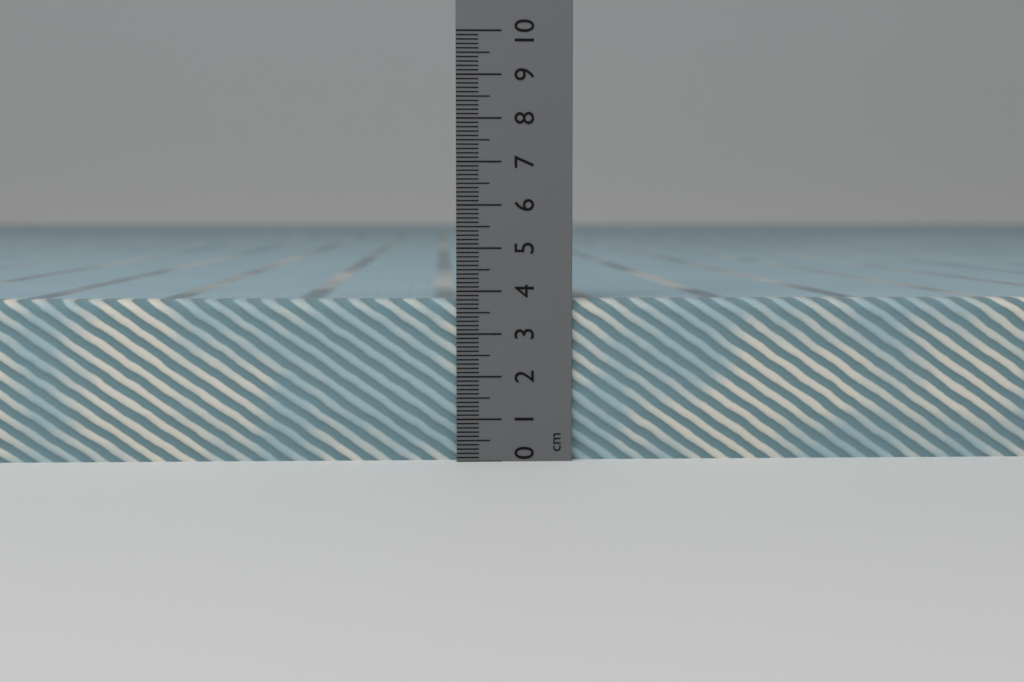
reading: 3.8 cm
